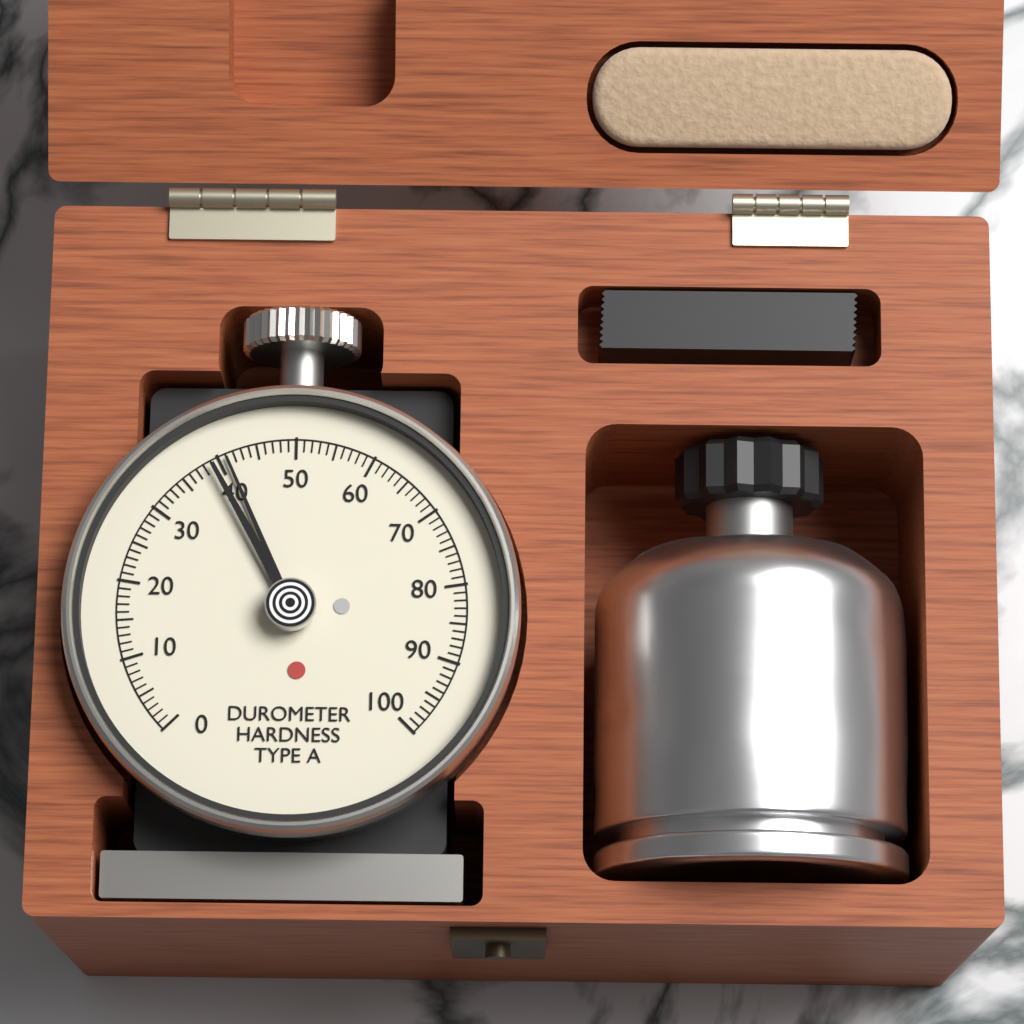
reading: 41 Shore A
